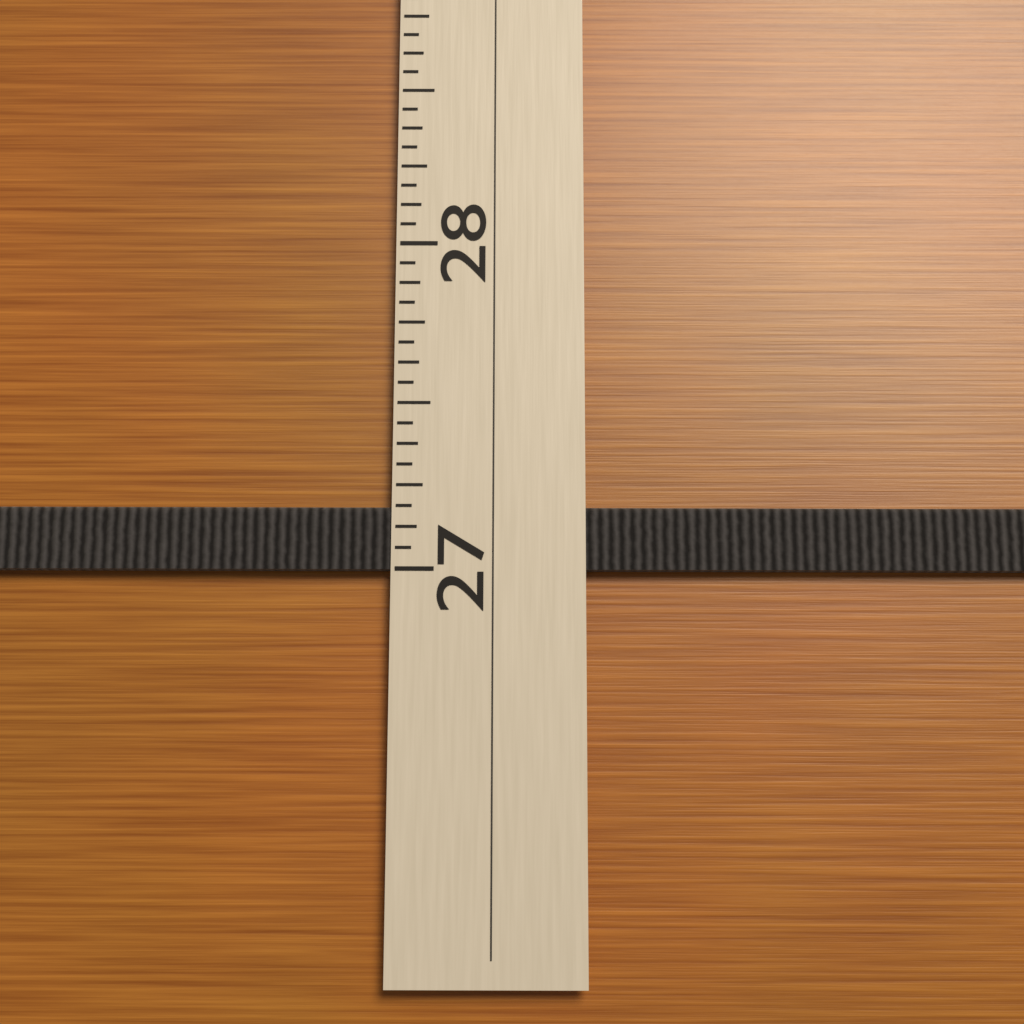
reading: 27.1875 (no unit)
